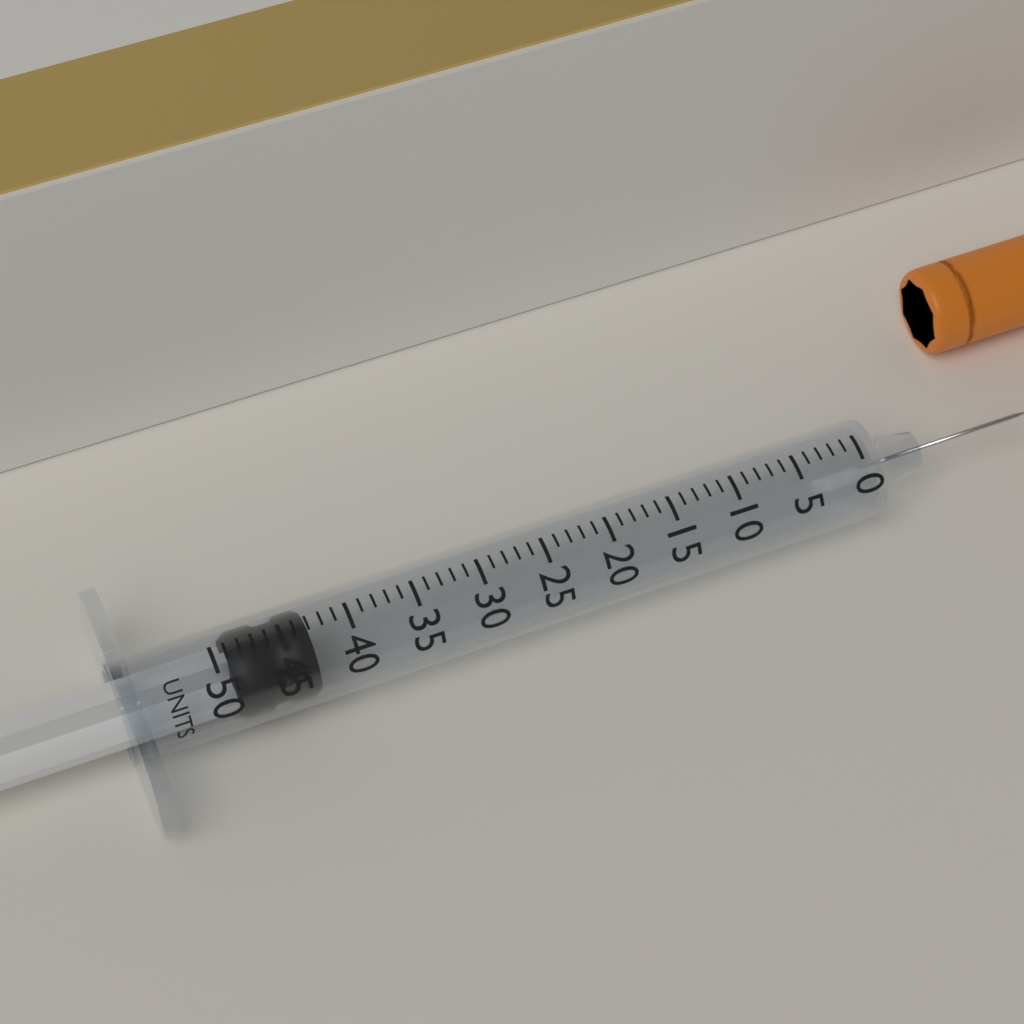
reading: 43 units
